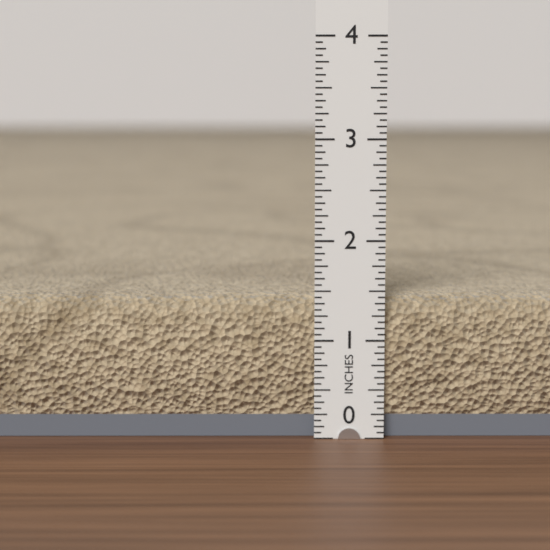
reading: 1.4375 in
